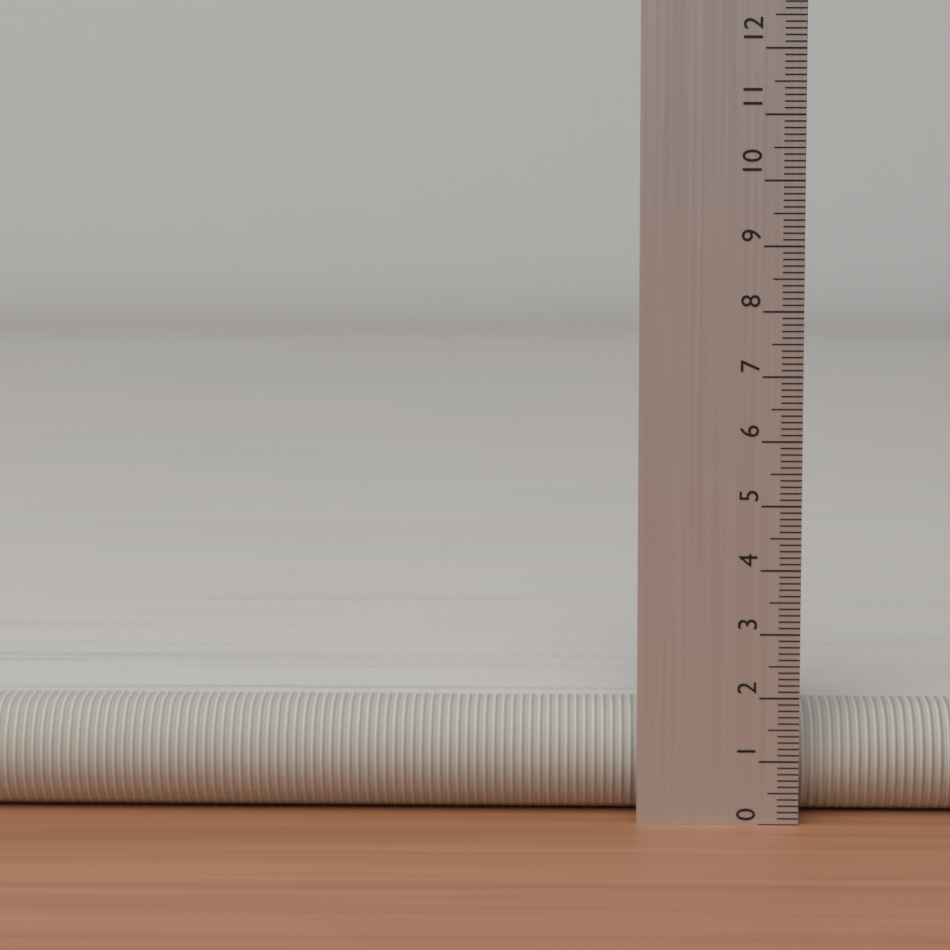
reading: 1.7 (no unit)
